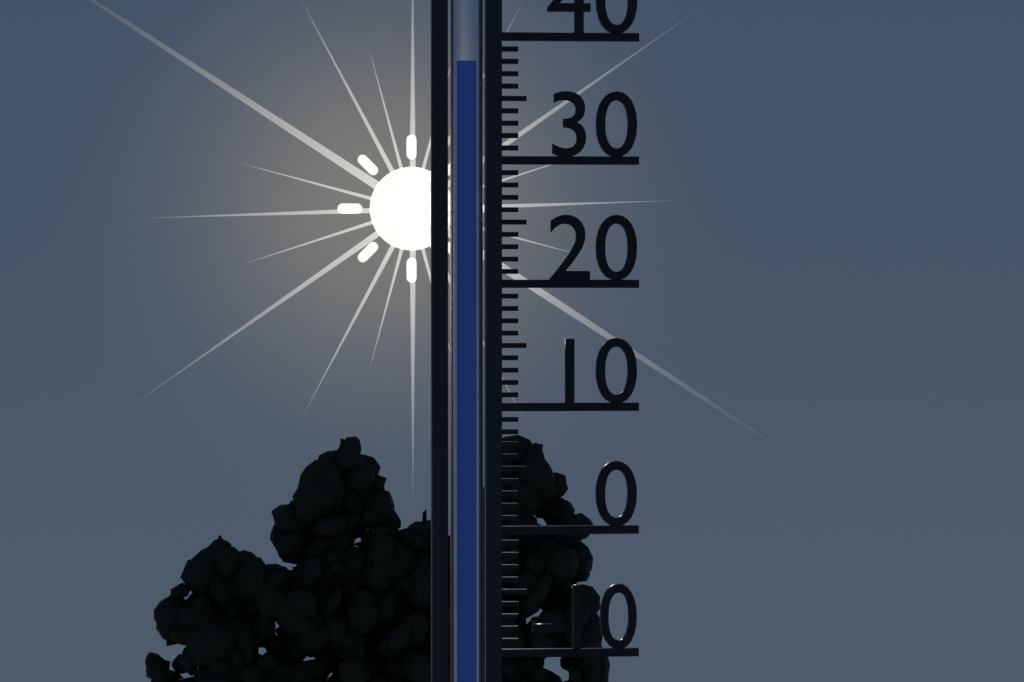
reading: 38 (no unit)
